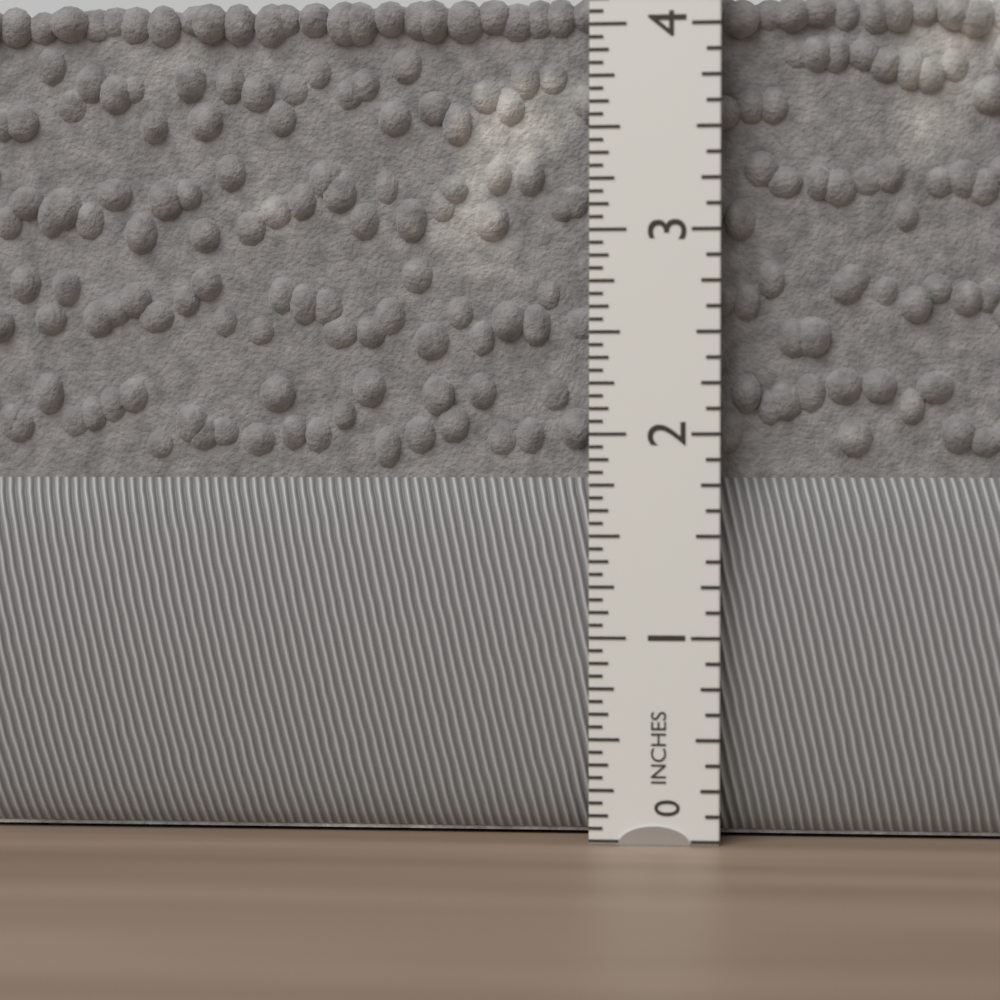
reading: 4.1875 in
